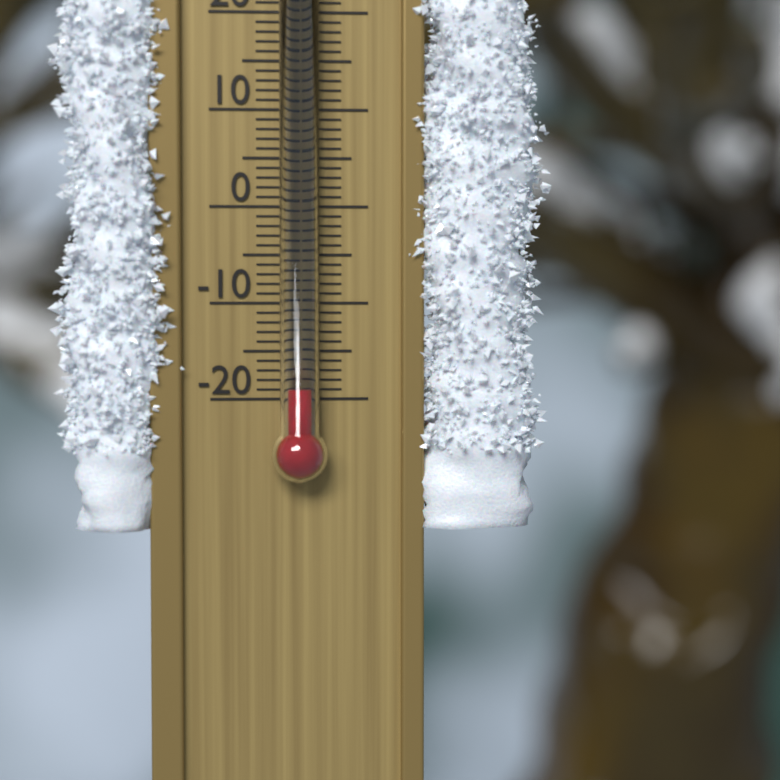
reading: -19 °C
